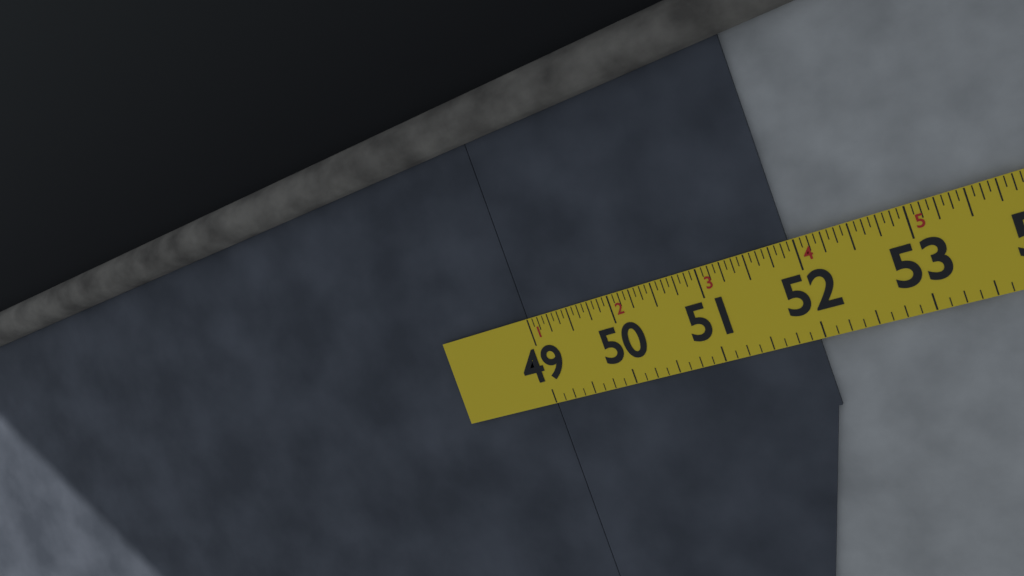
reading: 51.9375 in
